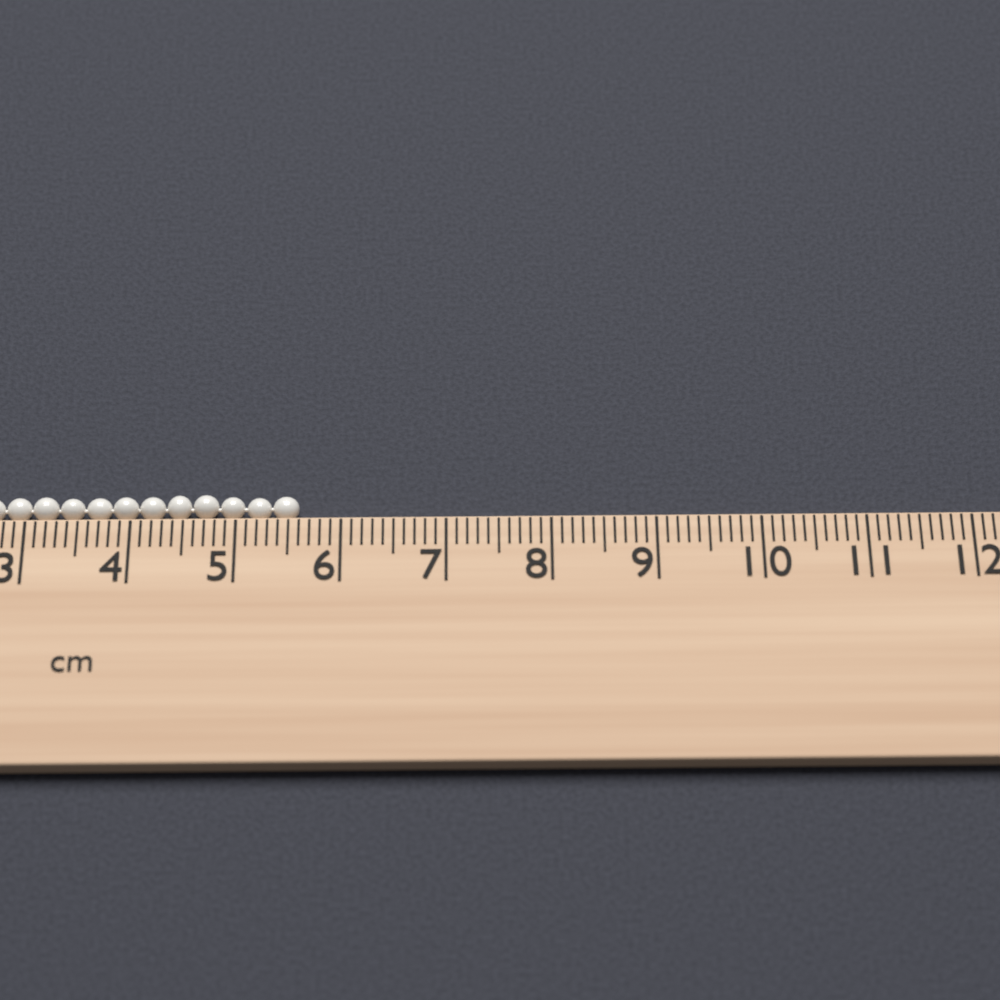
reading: 5.6 cm
